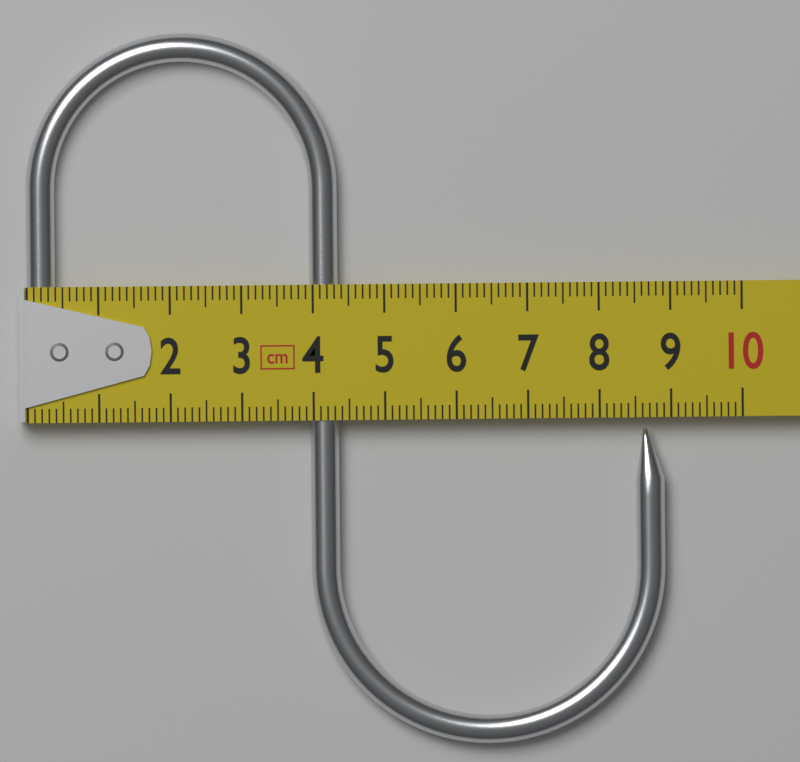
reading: 8.9 cm
